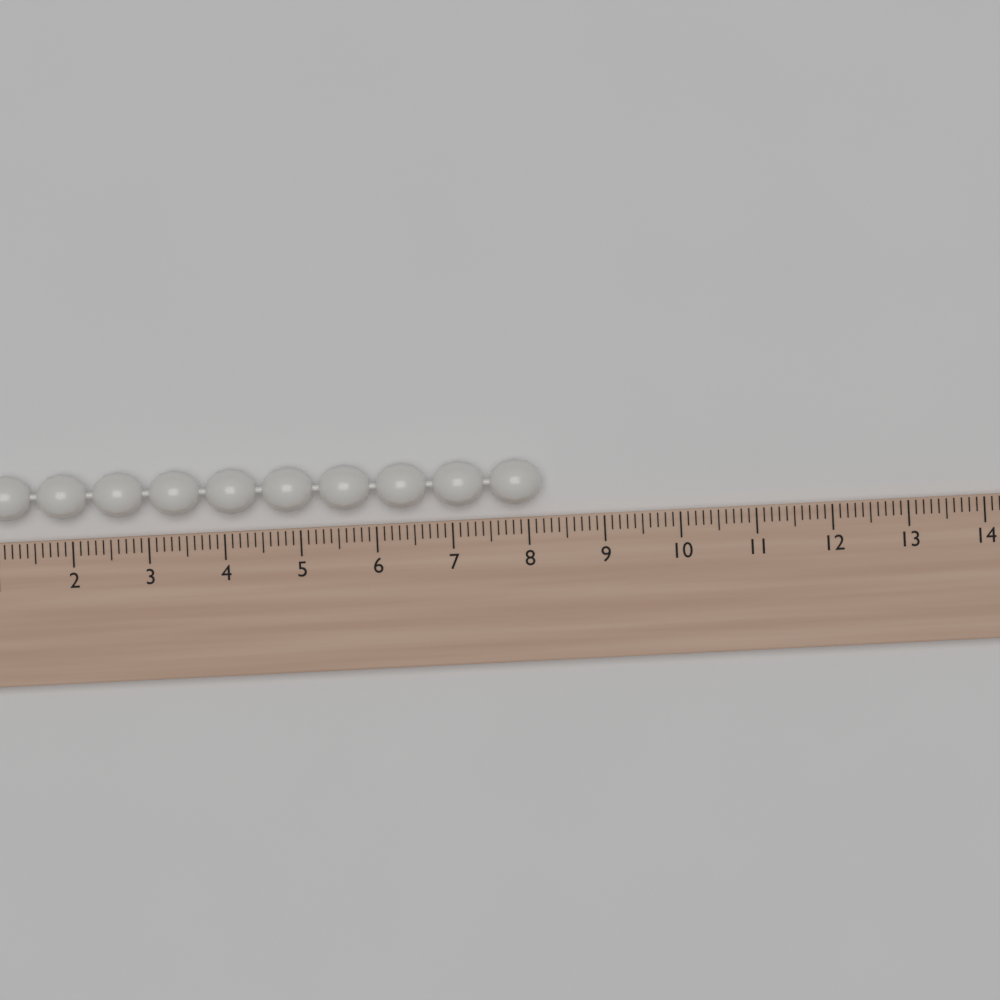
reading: 8.2 (no unit)
